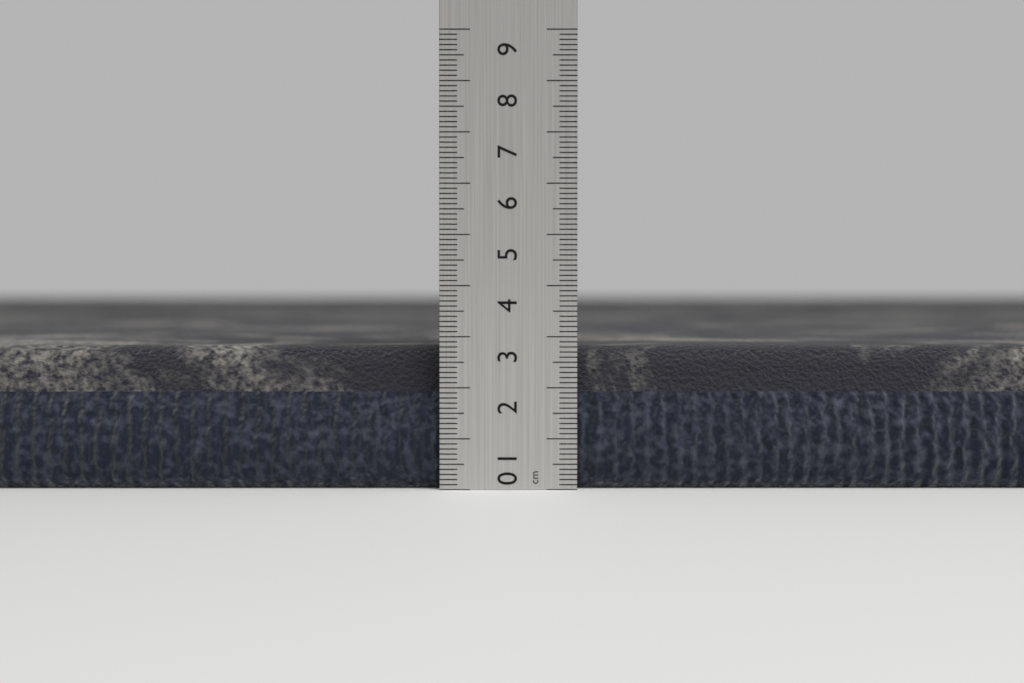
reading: 2.8 cm
